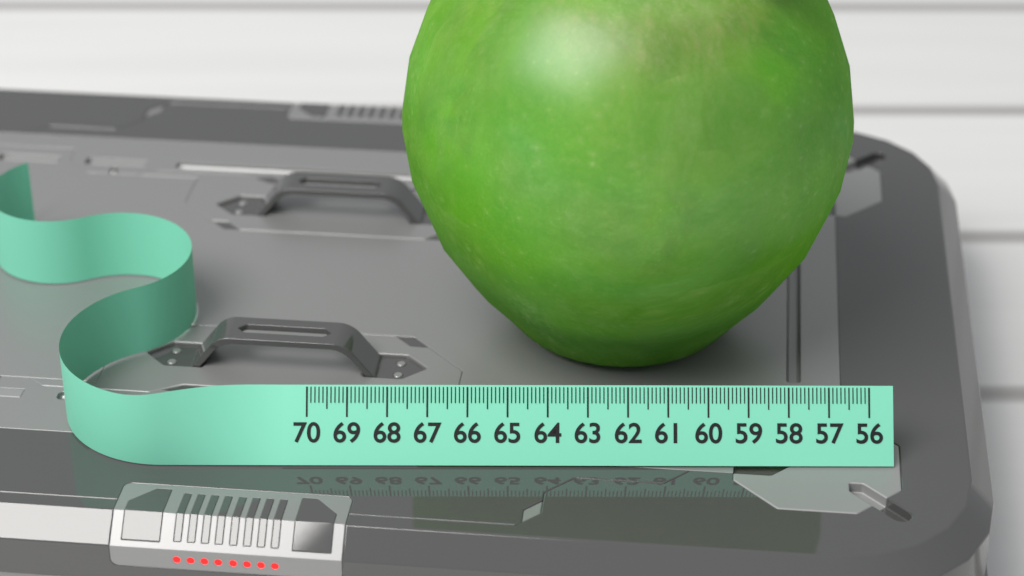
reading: 67.8 (no unit)
